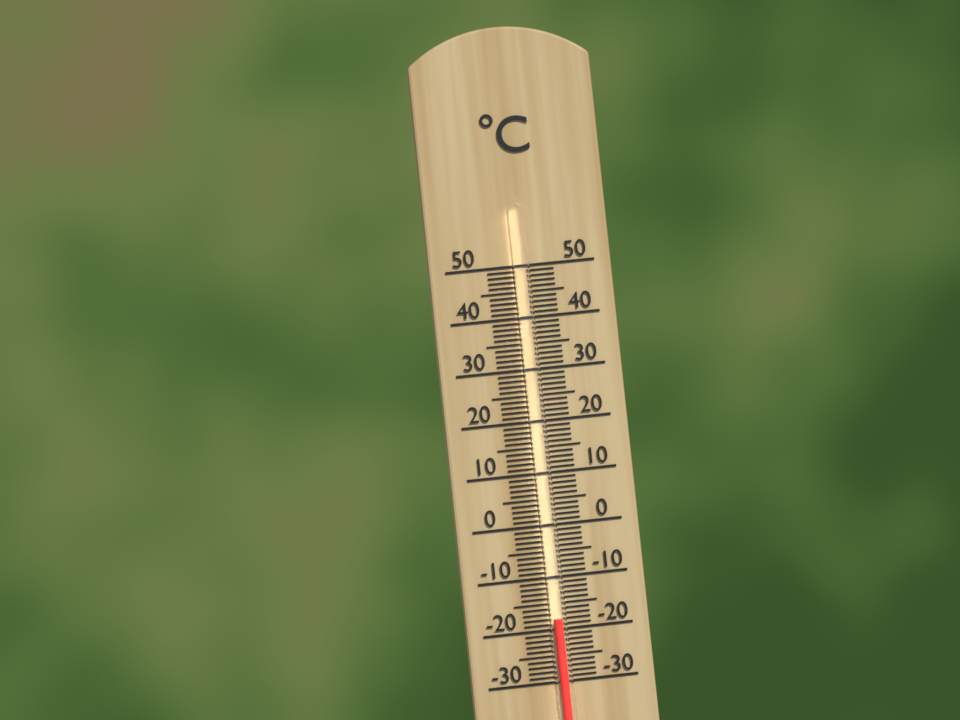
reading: -18 °C
